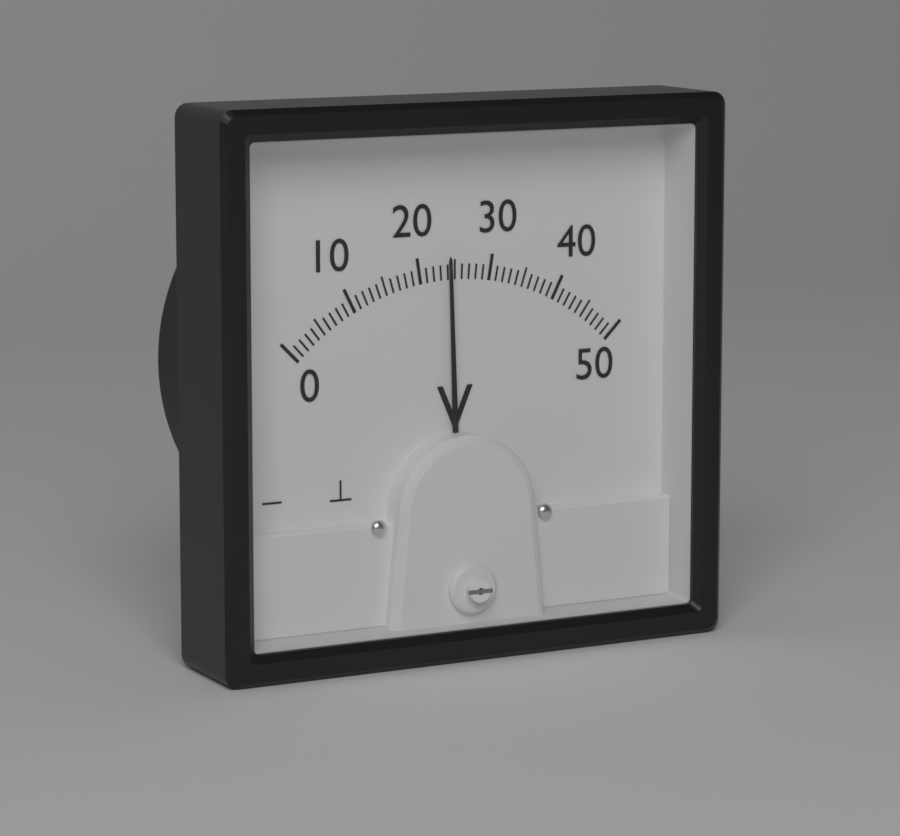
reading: 24 V
